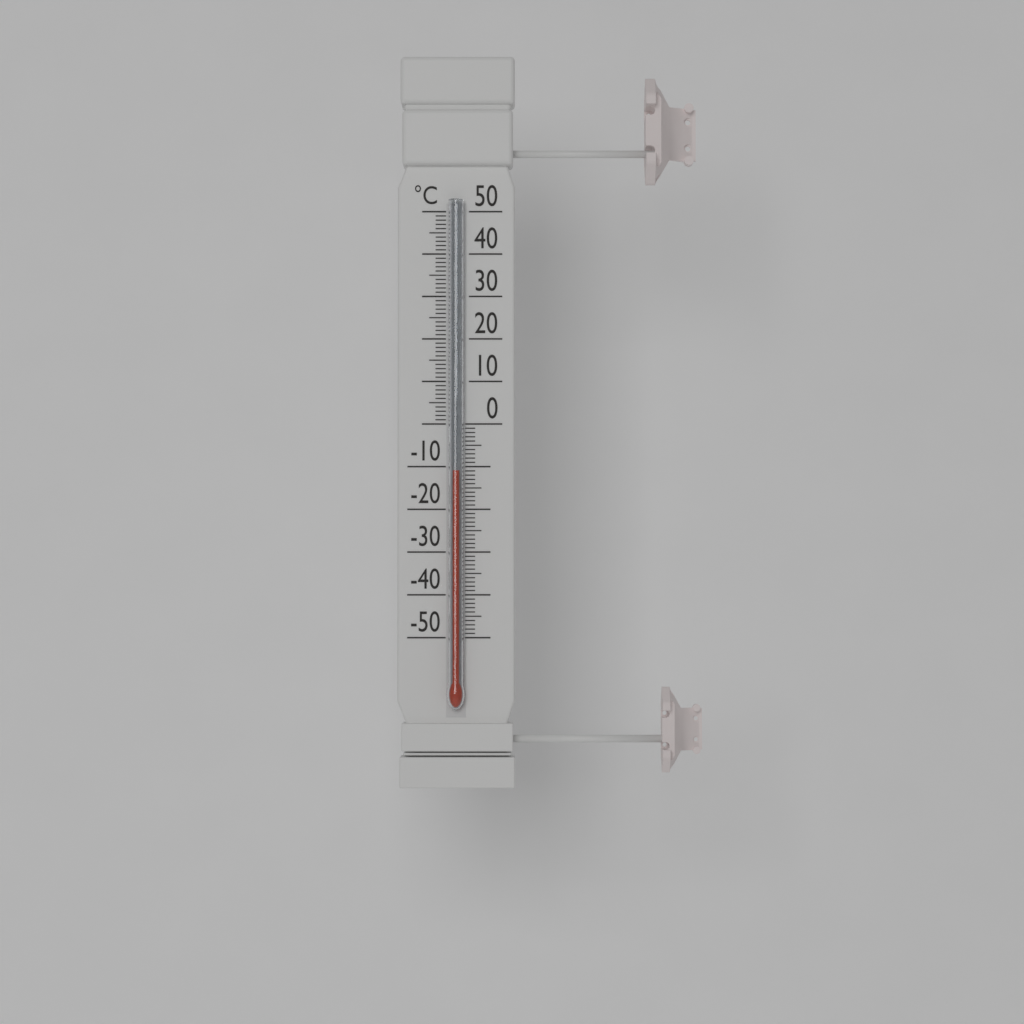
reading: -11 °C
